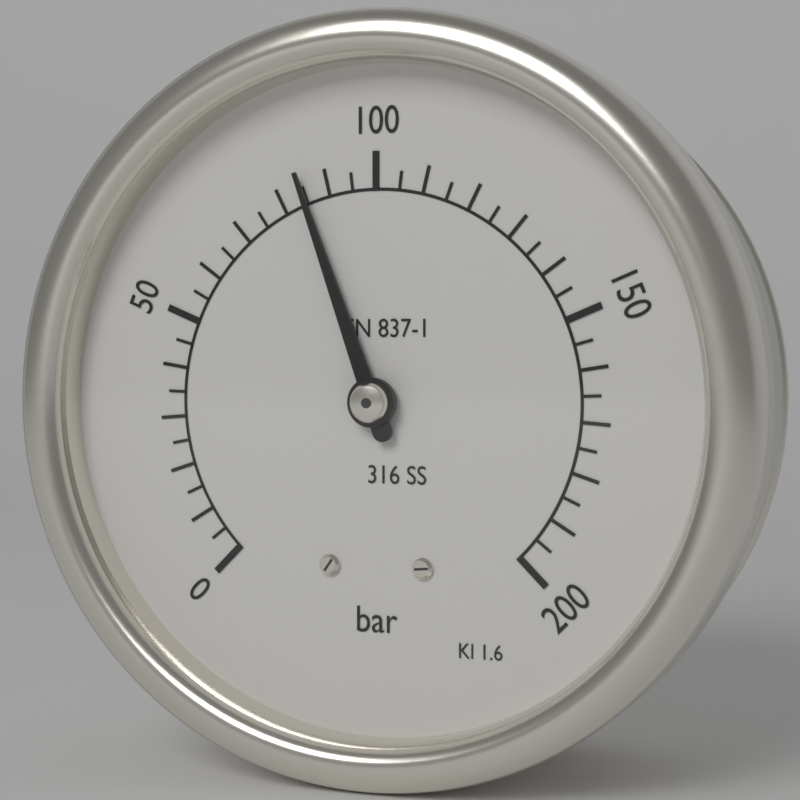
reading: 85 bar
